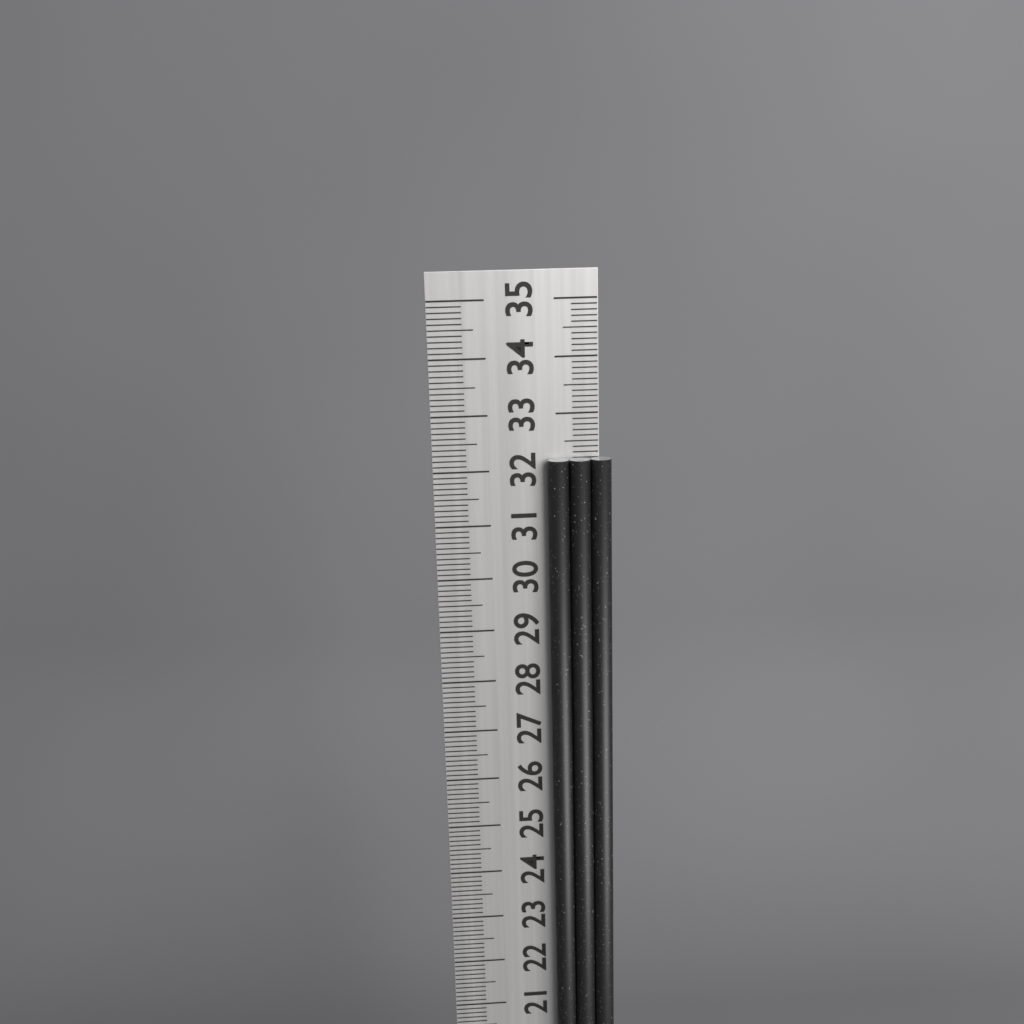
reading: 32.2 cm
